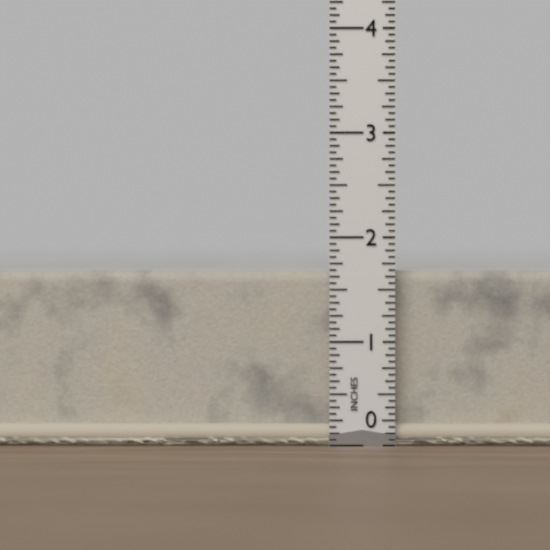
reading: 1.6875 in
